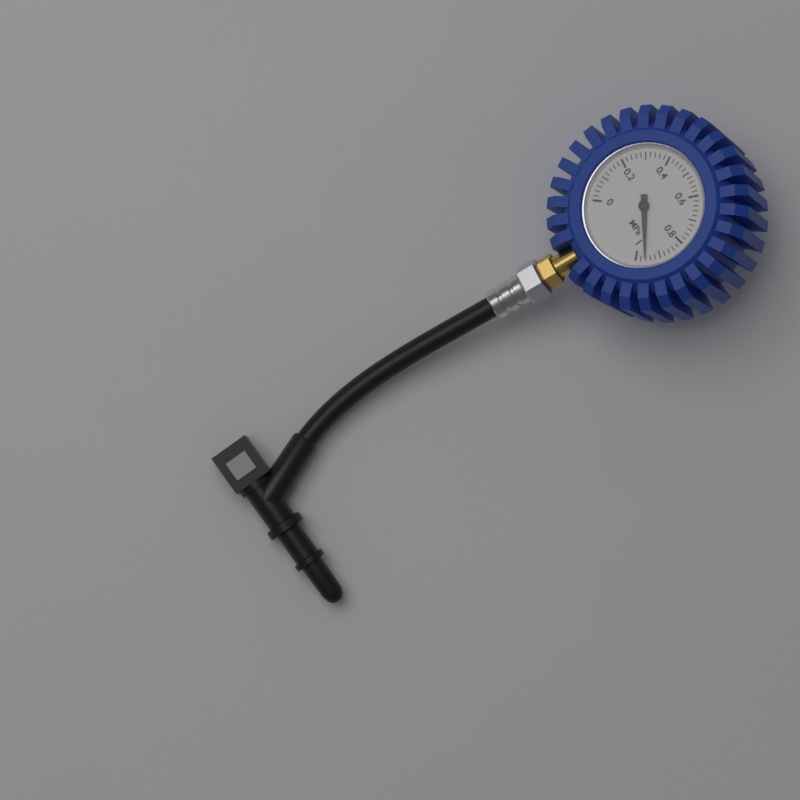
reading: 0.96 MPa
